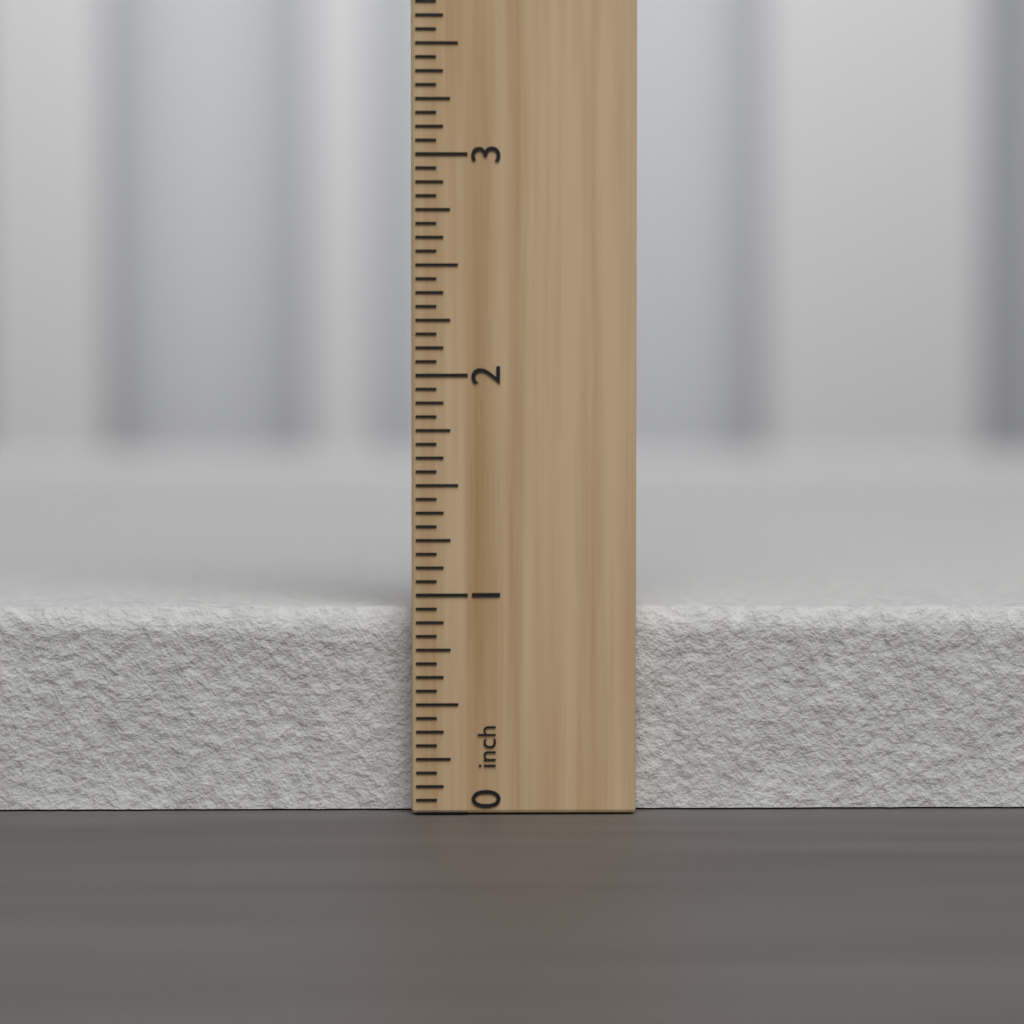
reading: 0.9375 inch
